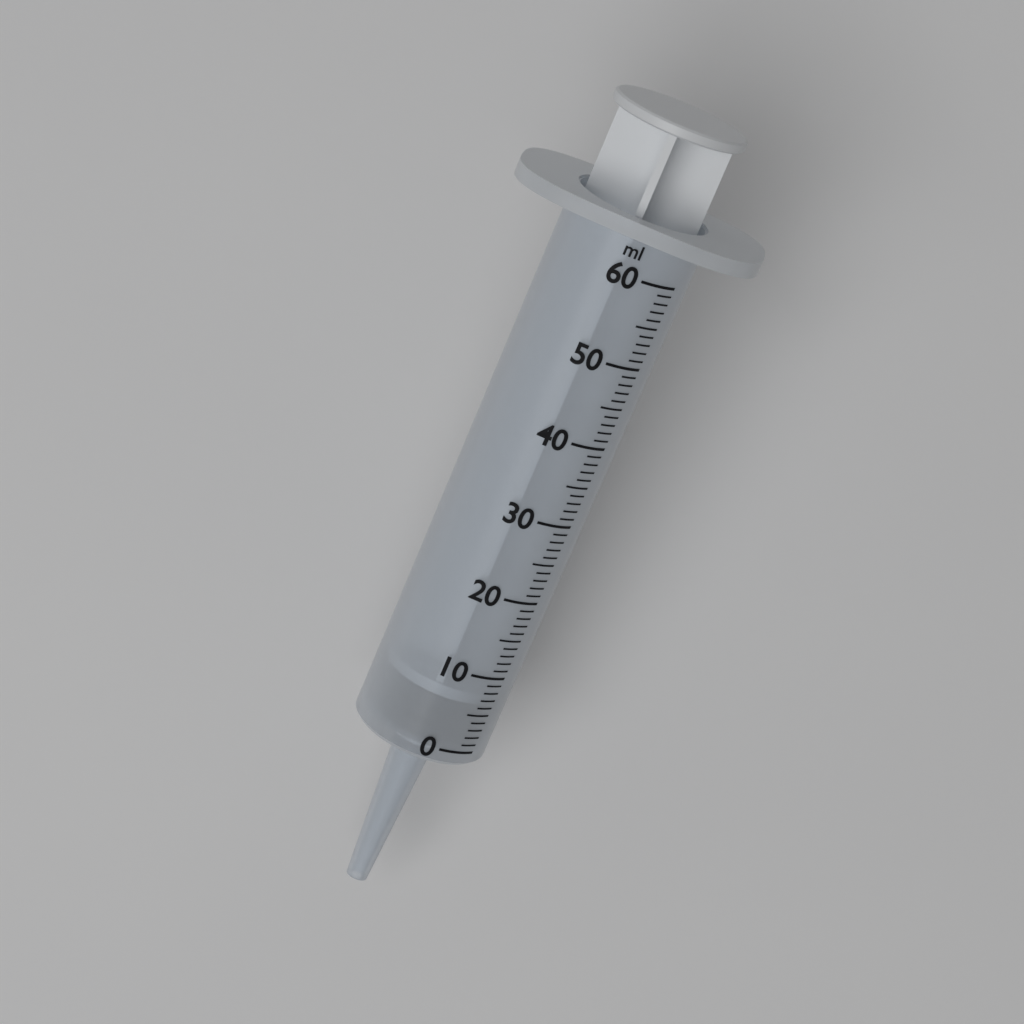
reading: 0 ml
